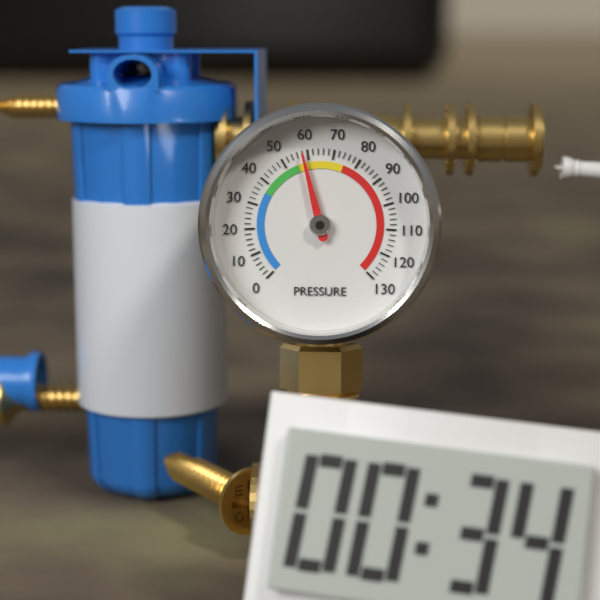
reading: 58 (no unit)
